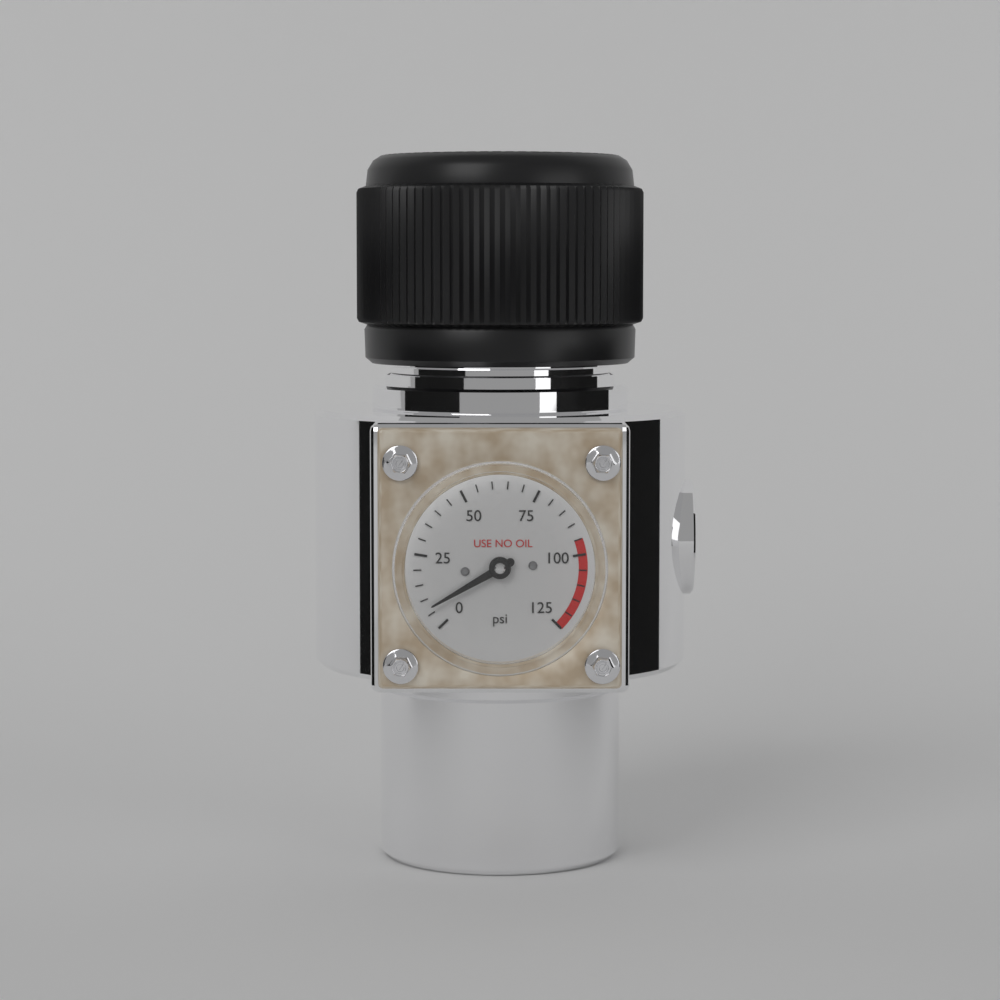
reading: 7 psi
